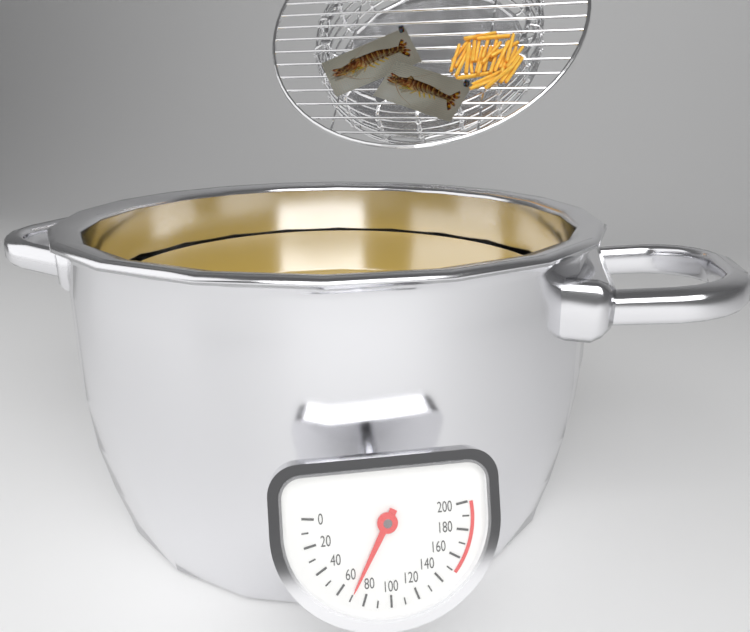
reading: 70 (no unit)
